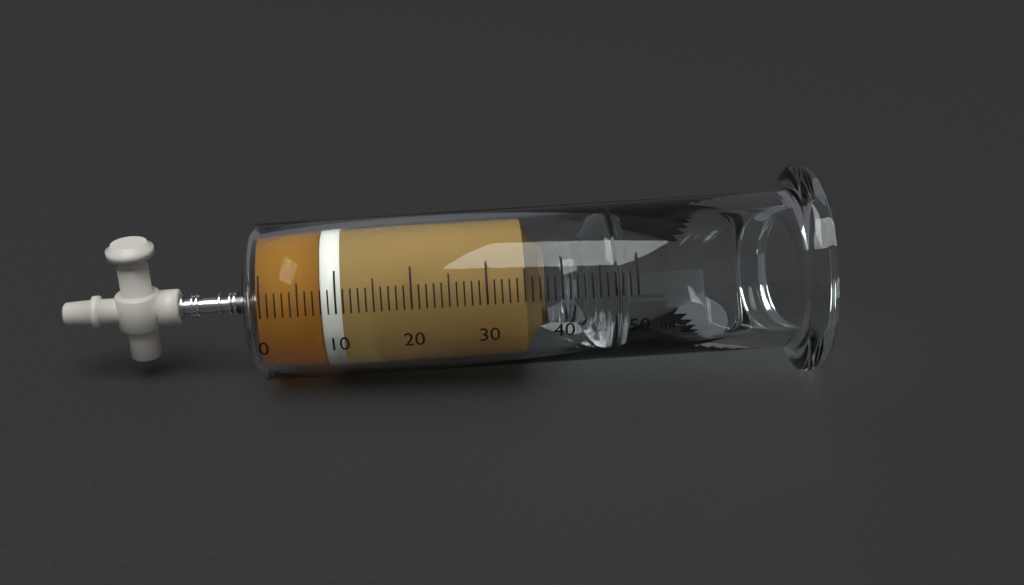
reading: 8 ml
